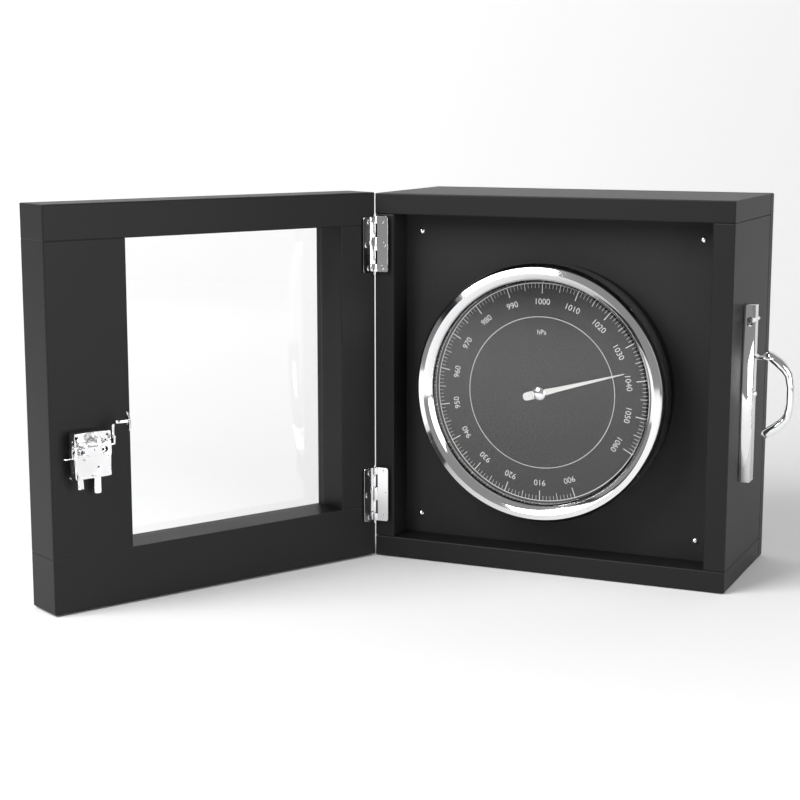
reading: 1037 hPa
